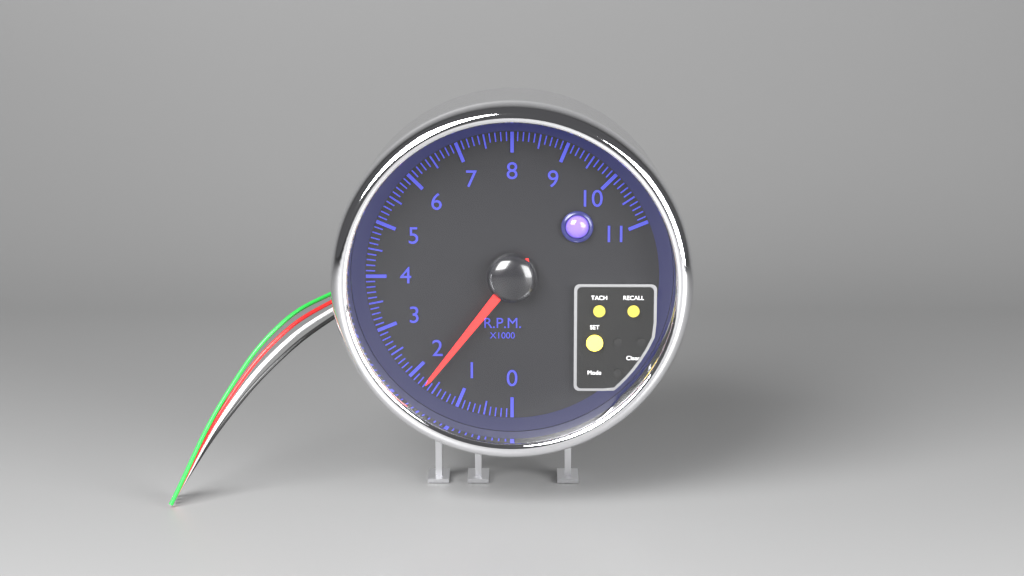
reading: 1.7 rpm x1000
